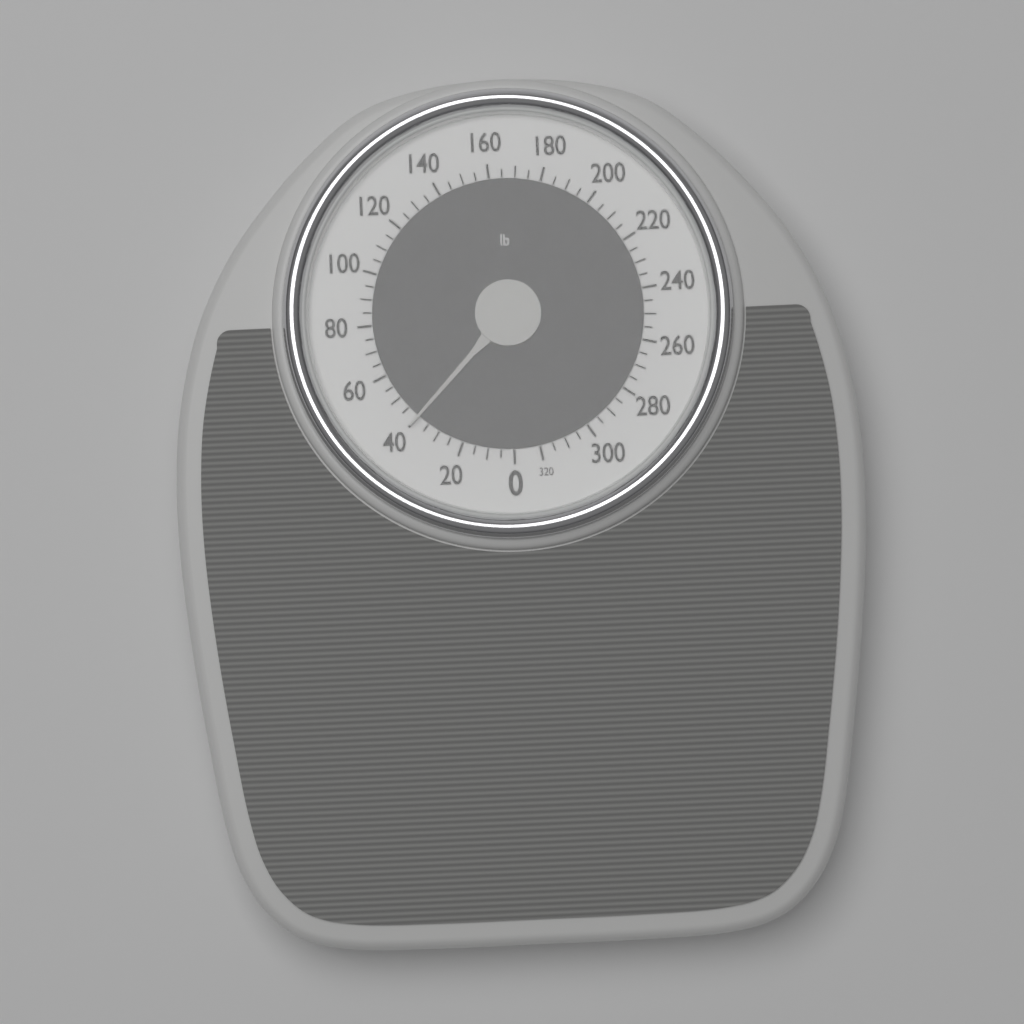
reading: 40 lb
